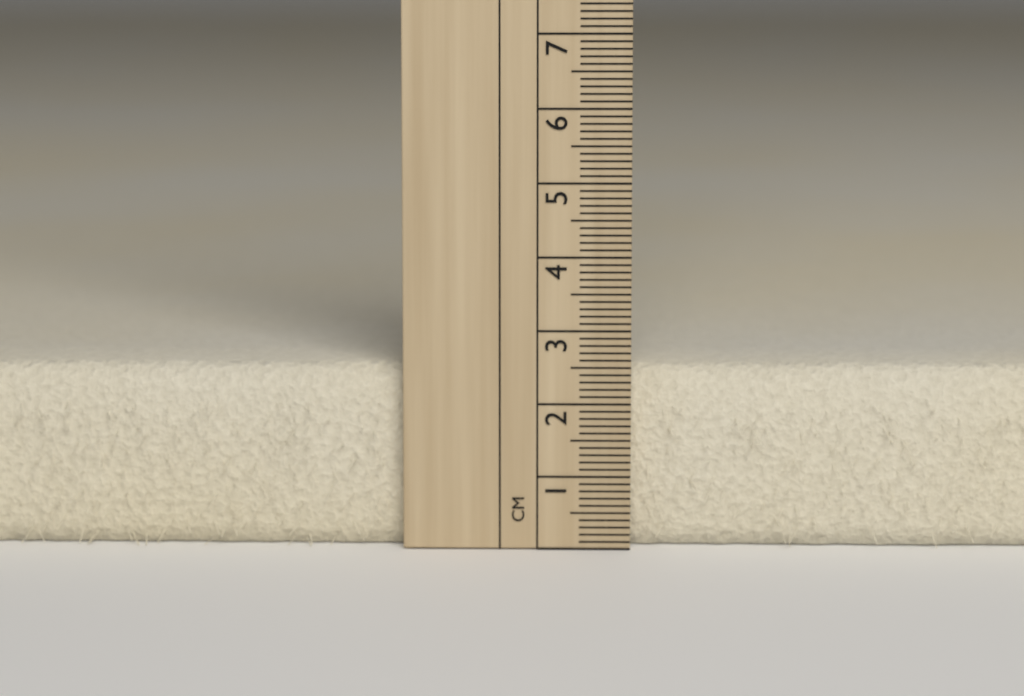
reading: 2.5 cm
